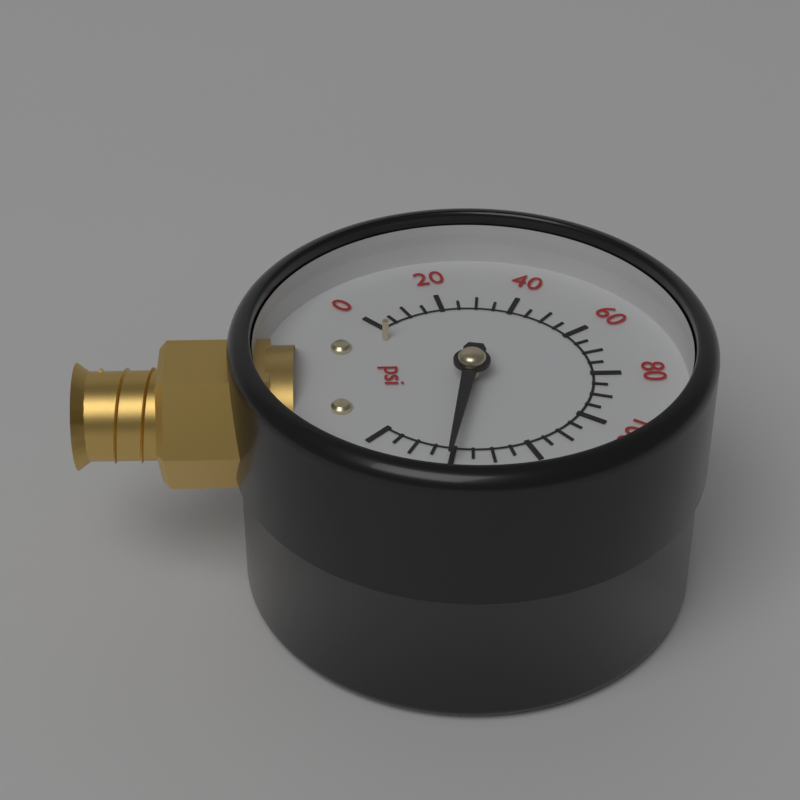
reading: 140 psi
